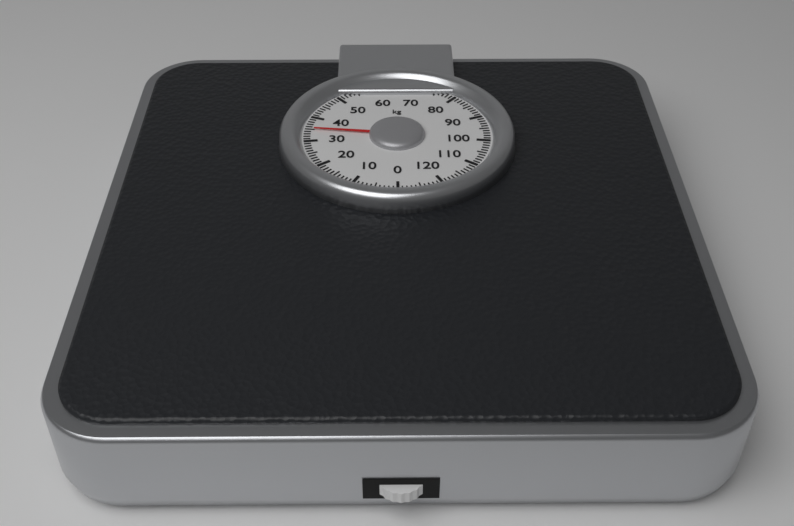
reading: 35 kg
